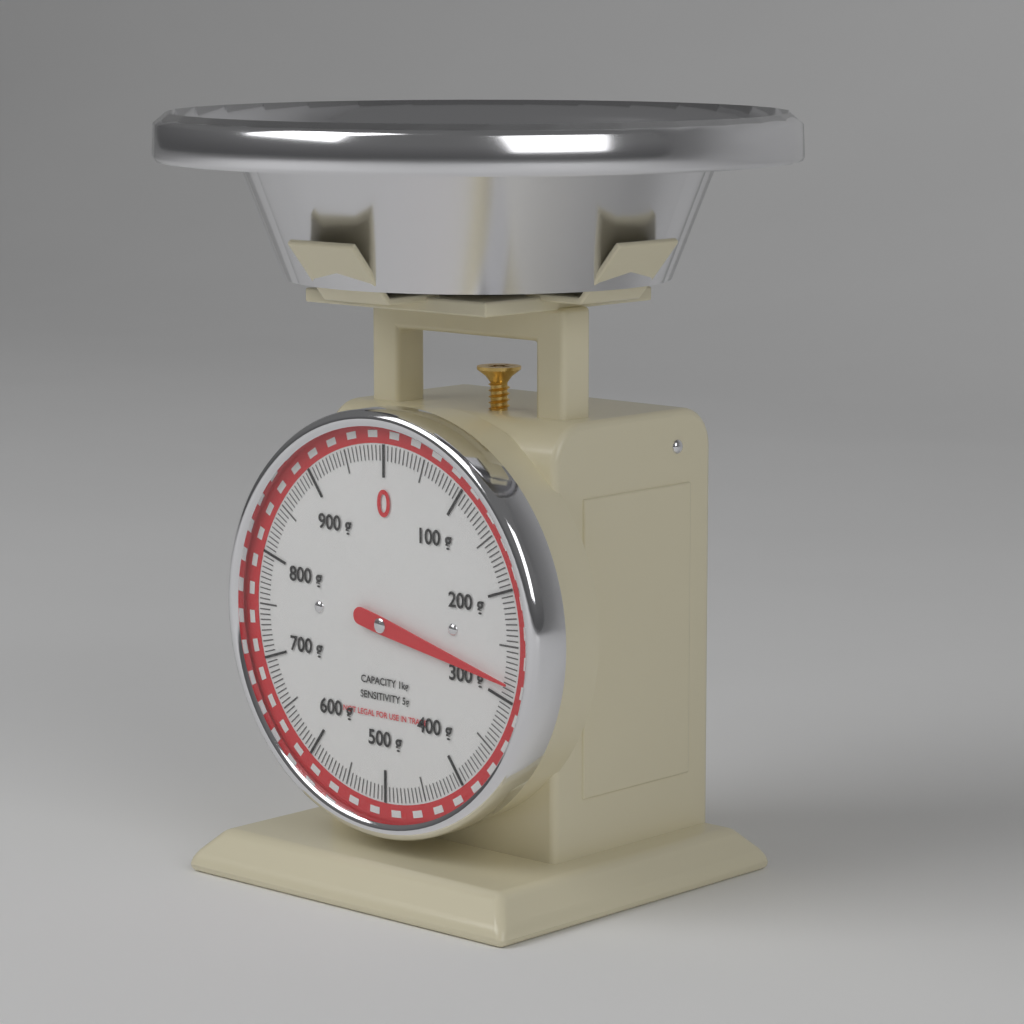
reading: 285 g
